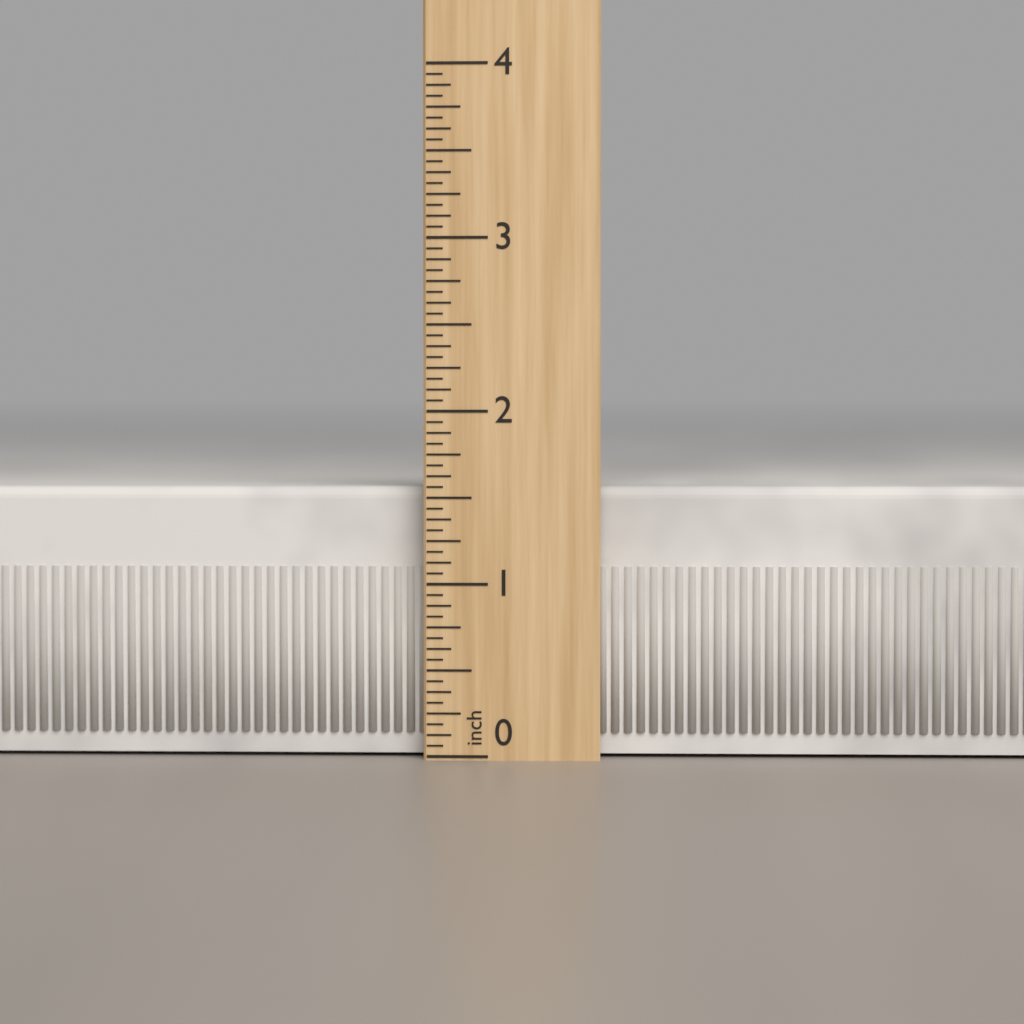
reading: 1.5625 inch
